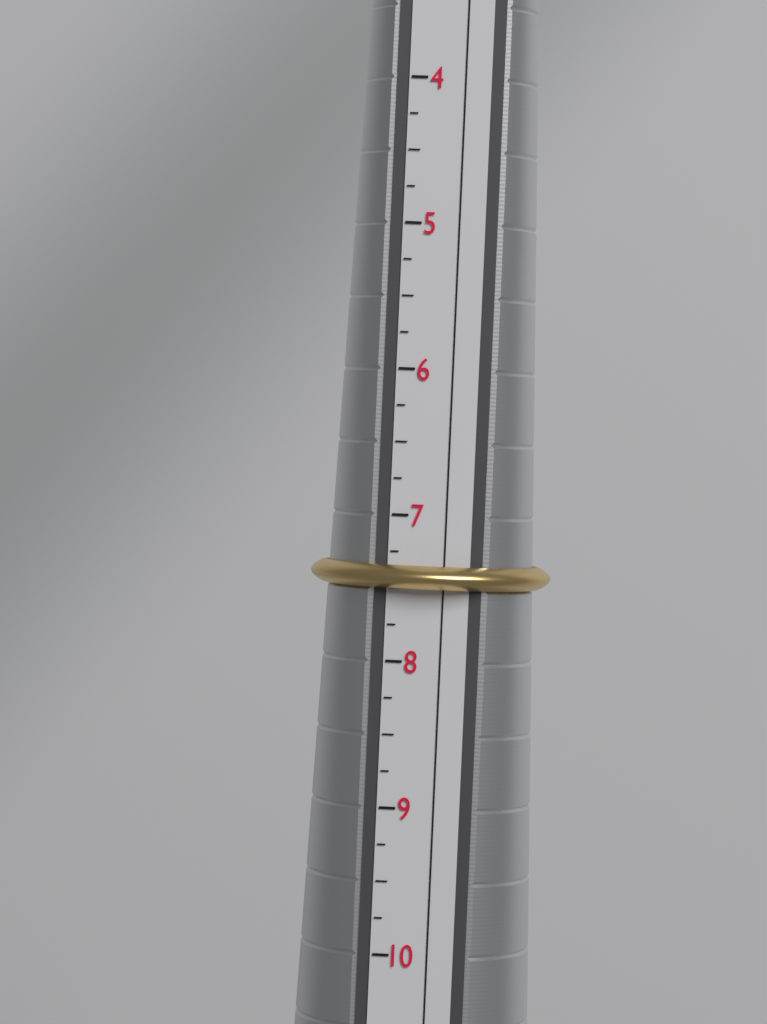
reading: 7.50 (no unit)
